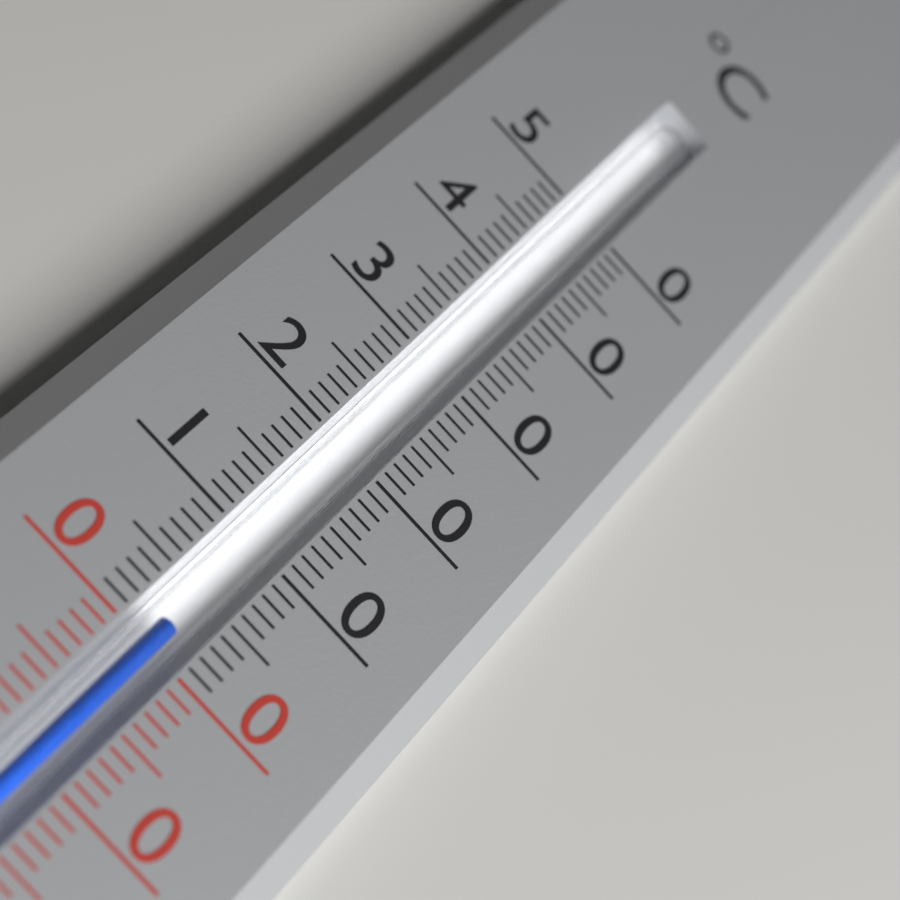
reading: 2 °C
